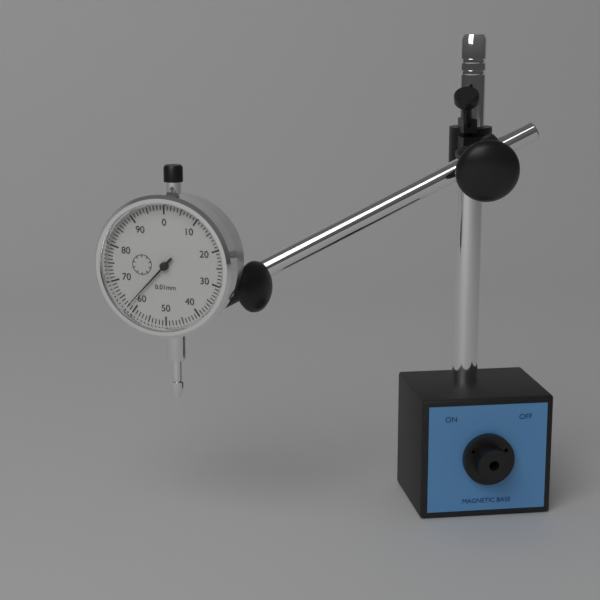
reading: 0.62 mm
